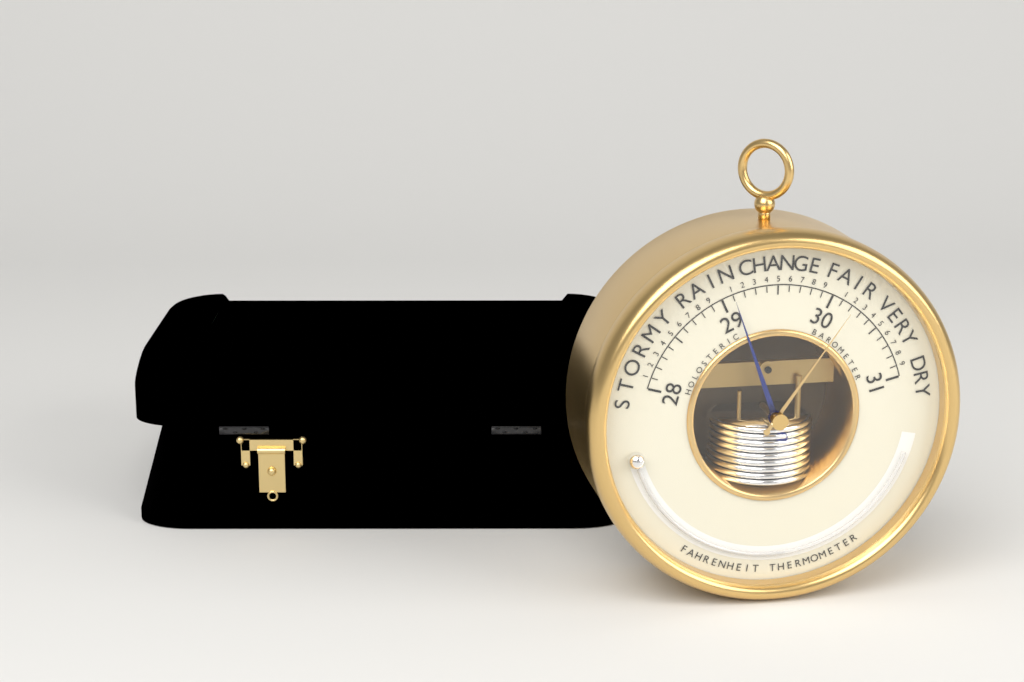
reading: 29.1 inHg
